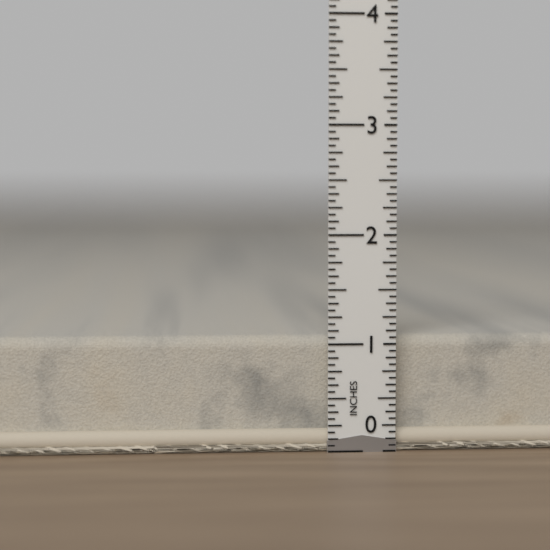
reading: 1.0625 in
